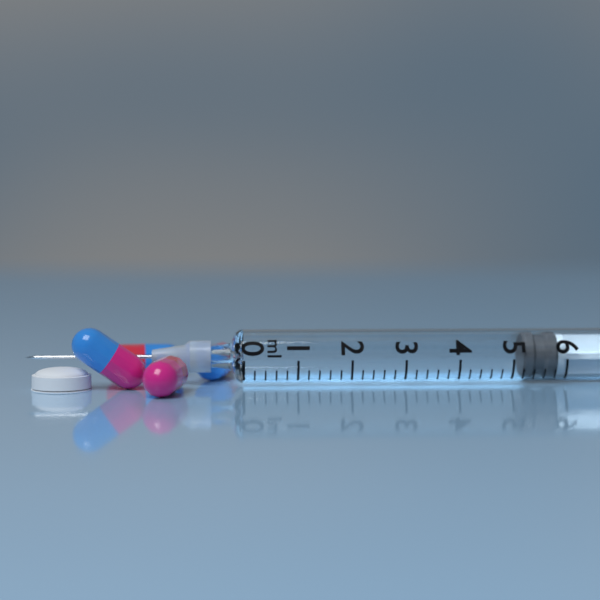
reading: 5.2 ml
